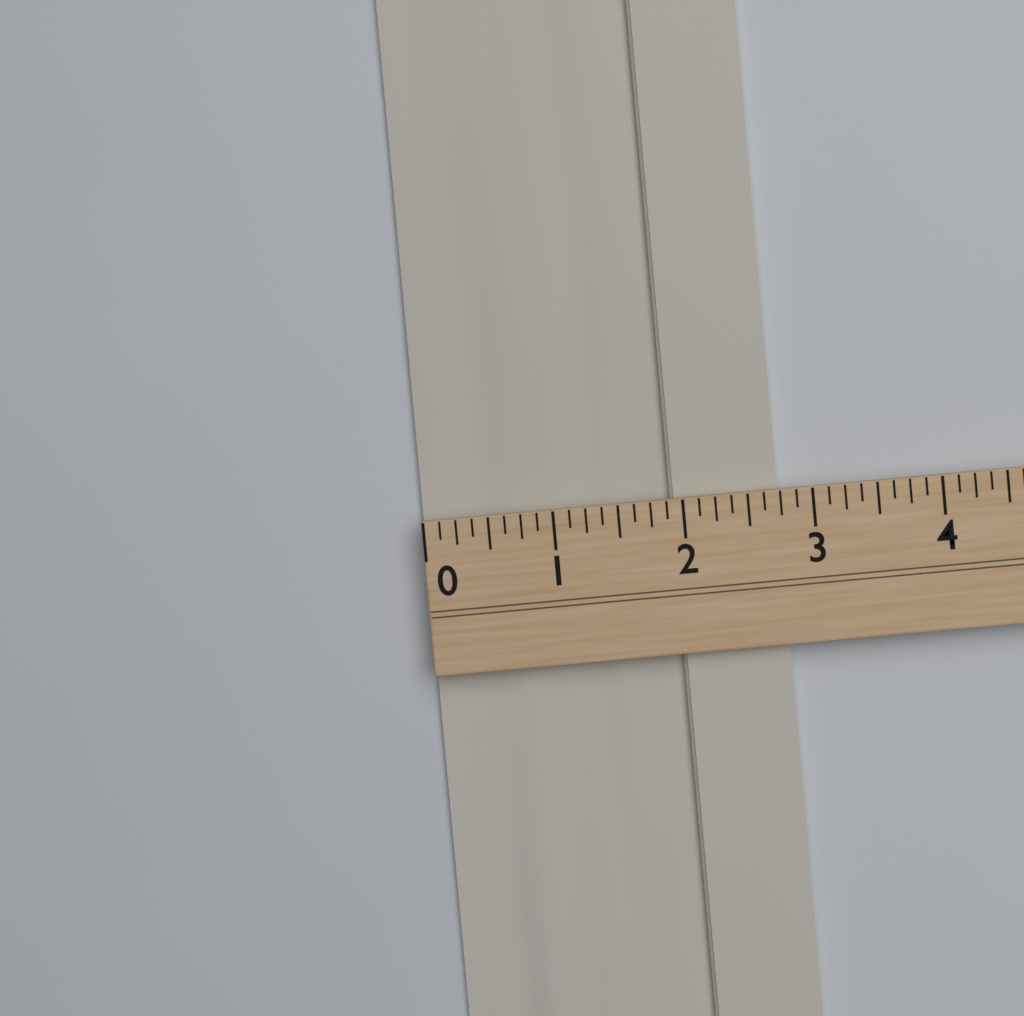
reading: 2.750 (no unit)
